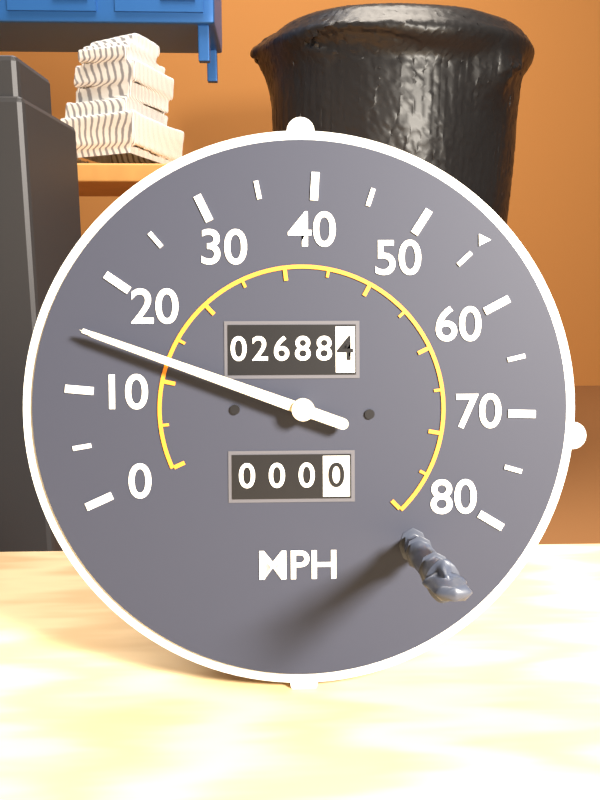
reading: 15 MPH
